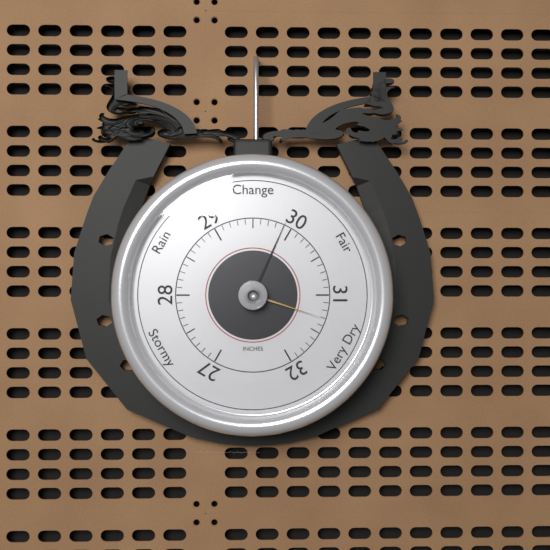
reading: 29.9 inHg
